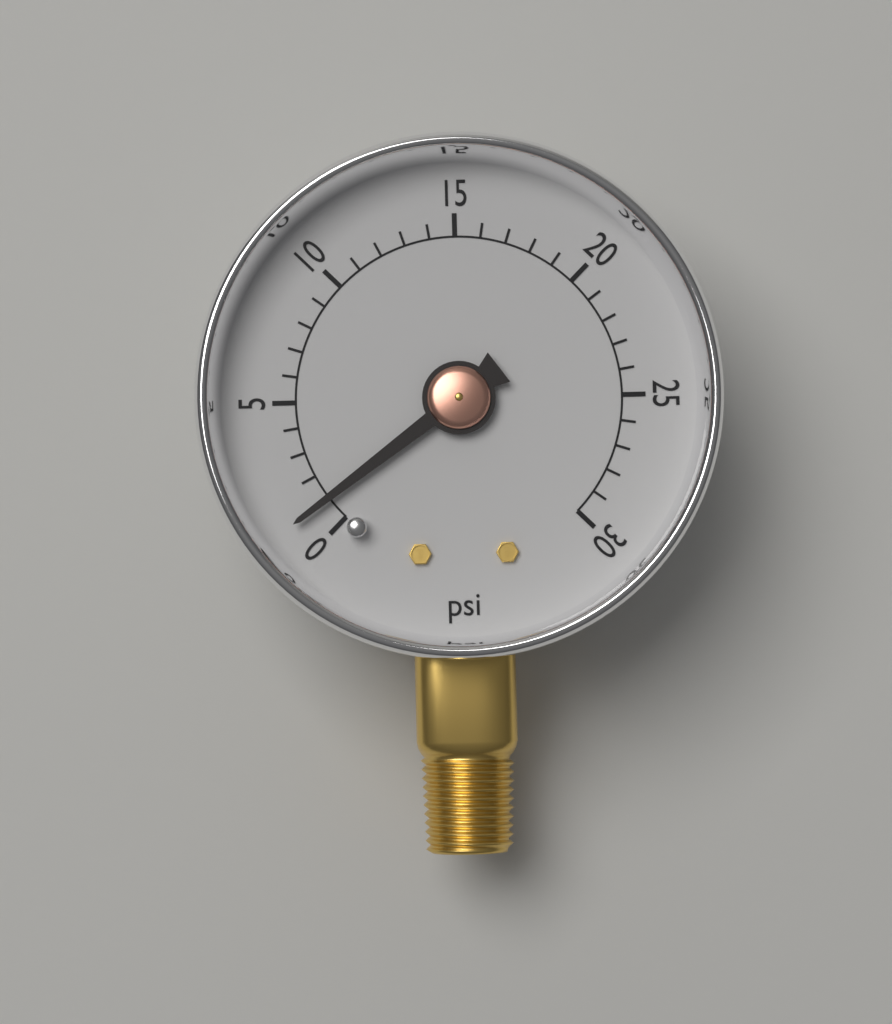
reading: 1 psi
